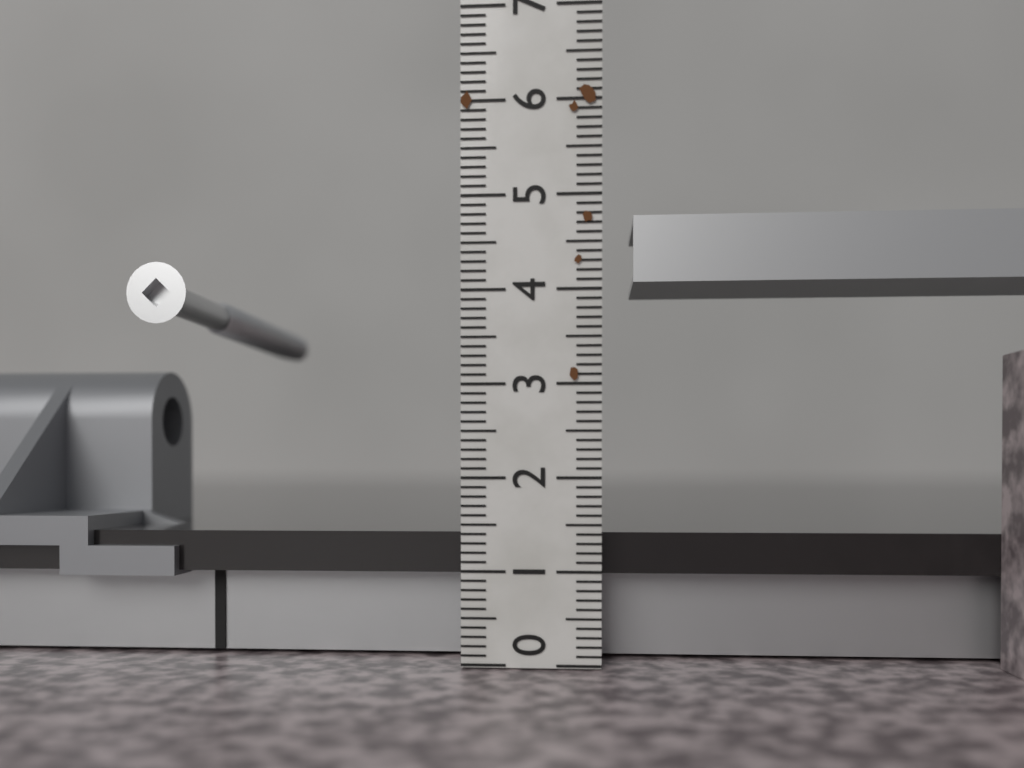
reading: 1.4 (no unit)
